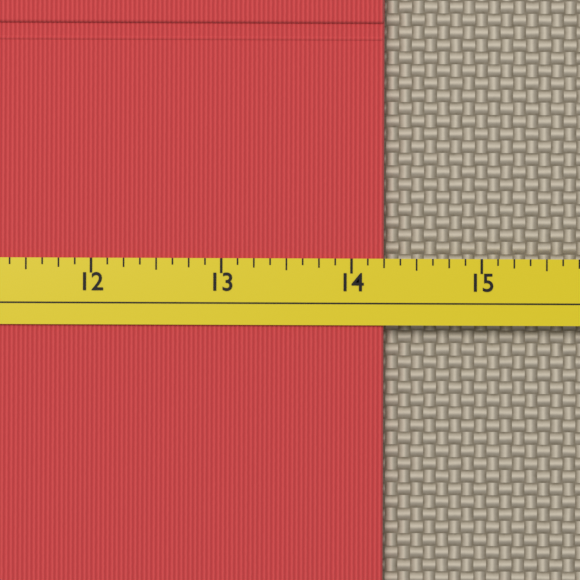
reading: 14.250 (no unit)
